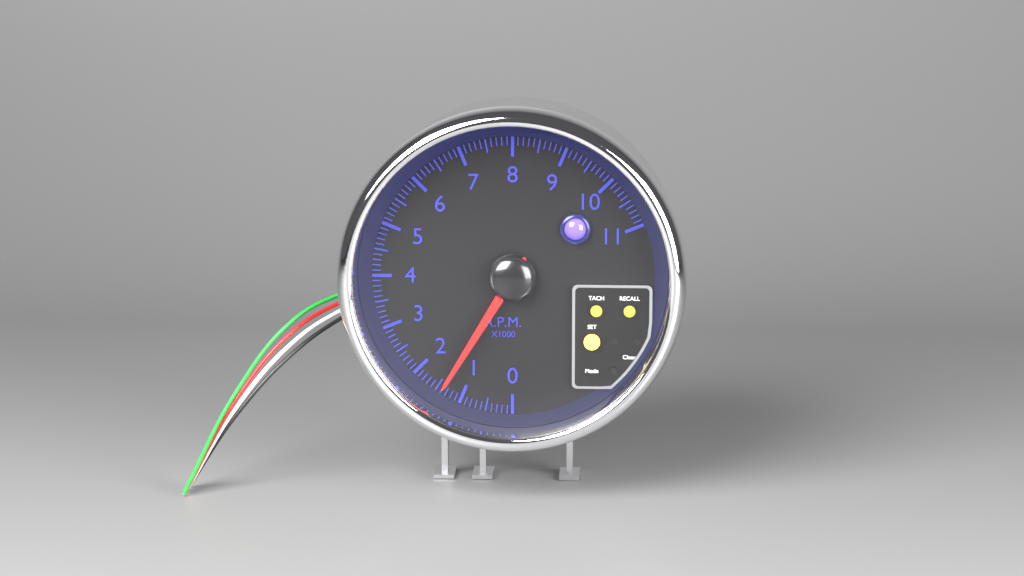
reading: 1.4 rpm x1000
